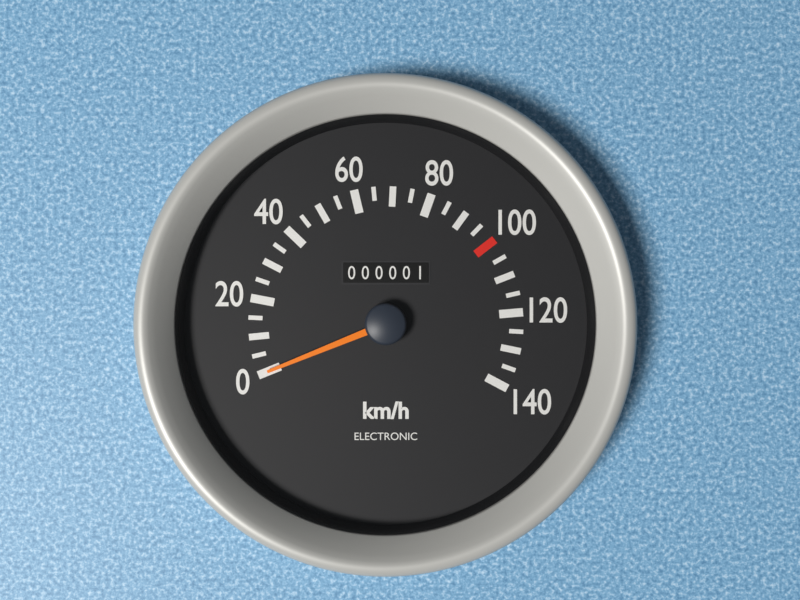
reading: 0 km/h
